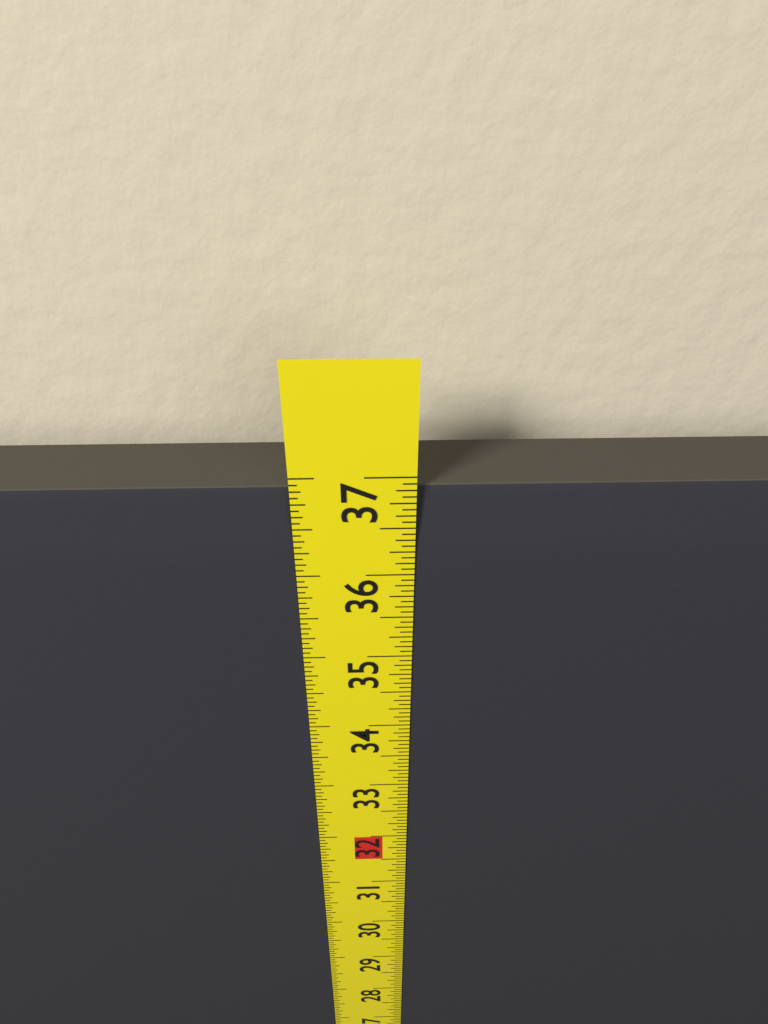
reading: 36.8750 in
